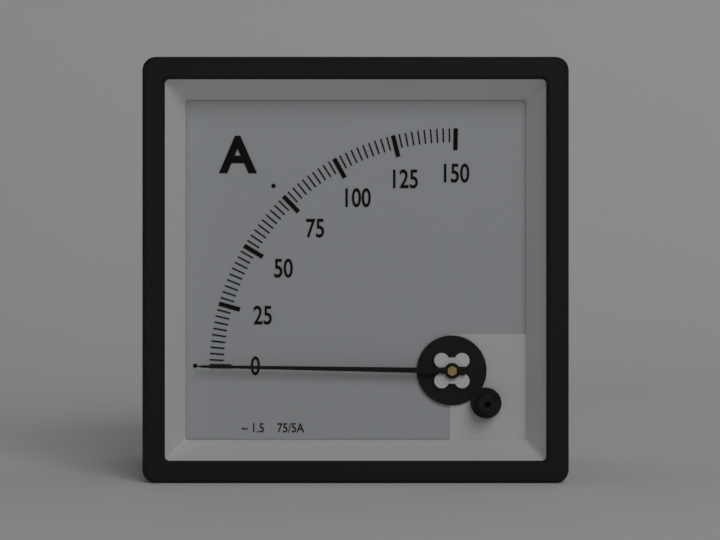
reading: 0.0 A
